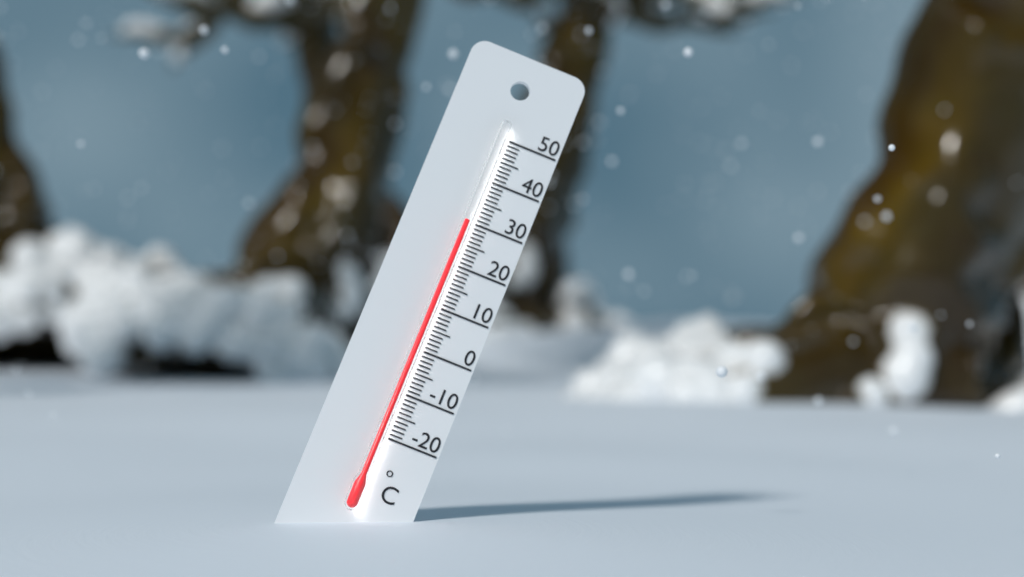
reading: 30 °C
